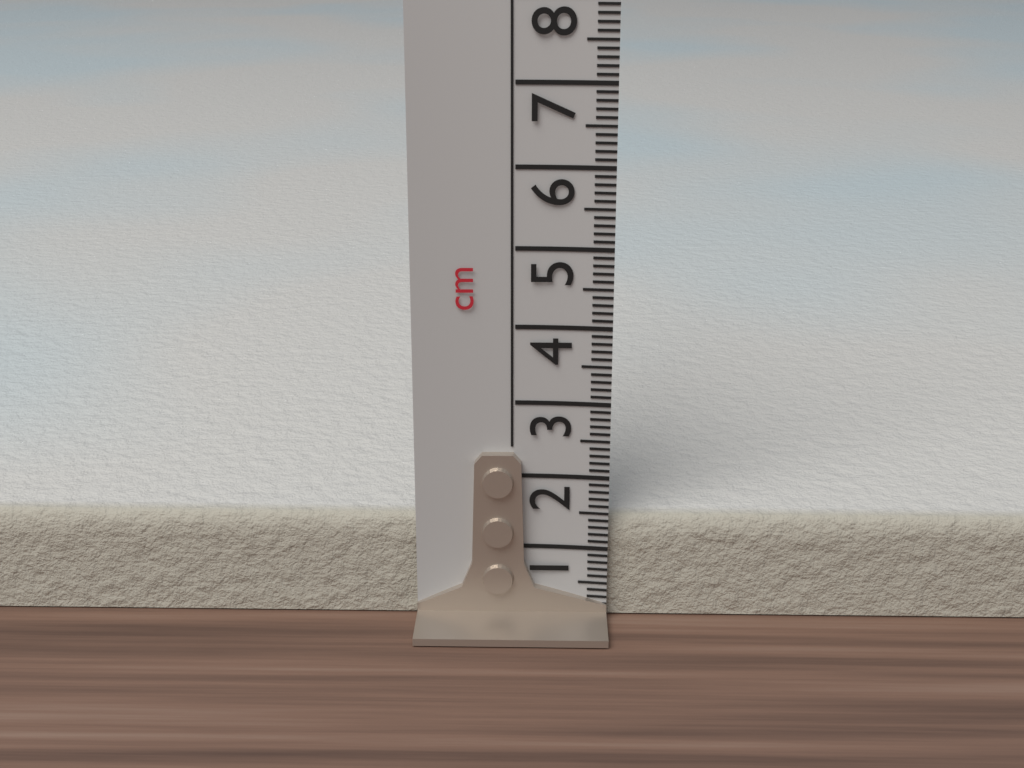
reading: 1.4 cm
